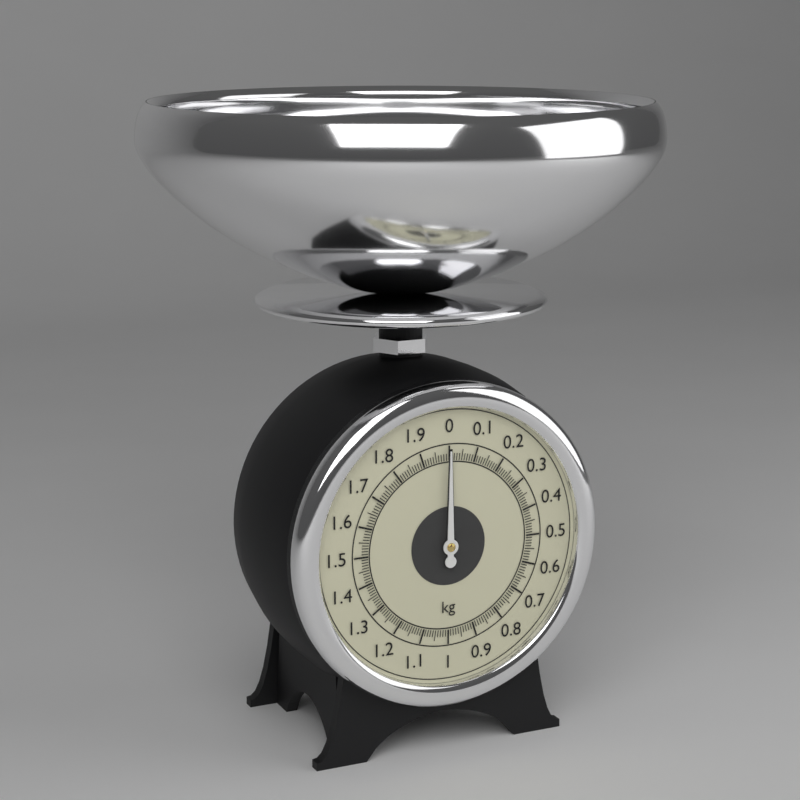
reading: 0.00 kg
